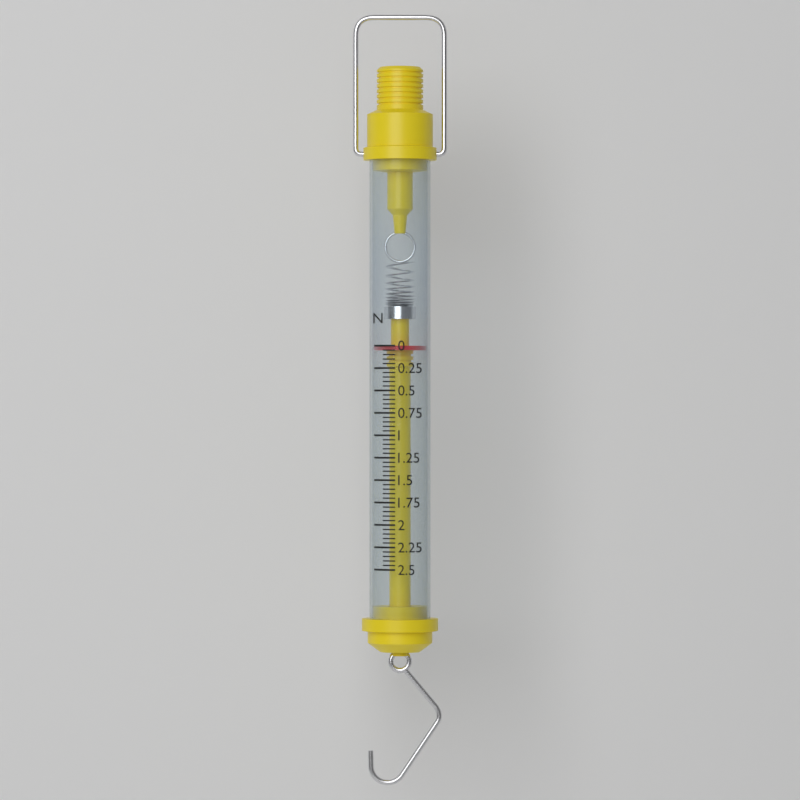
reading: 0.00 N
